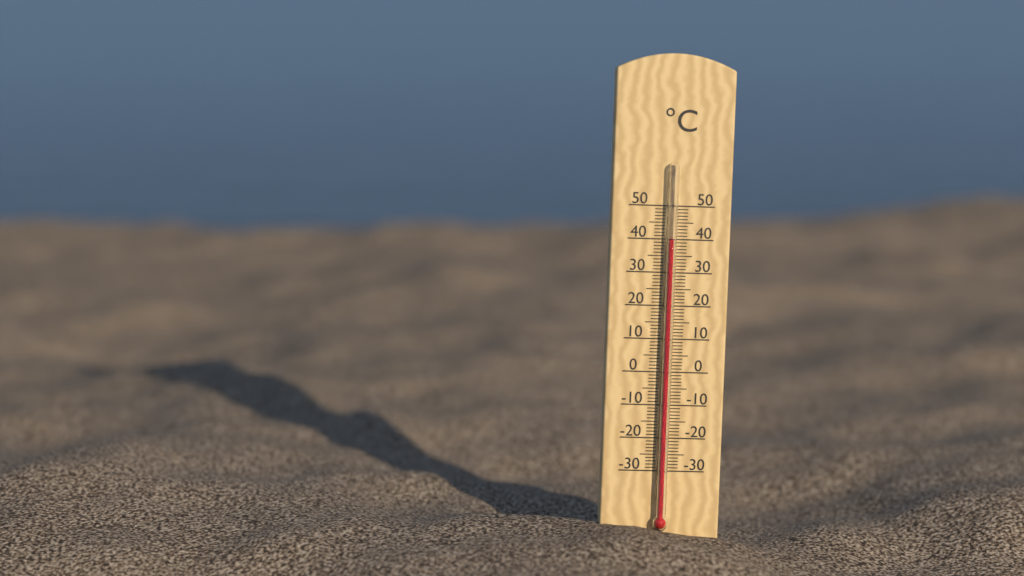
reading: 40 °C
